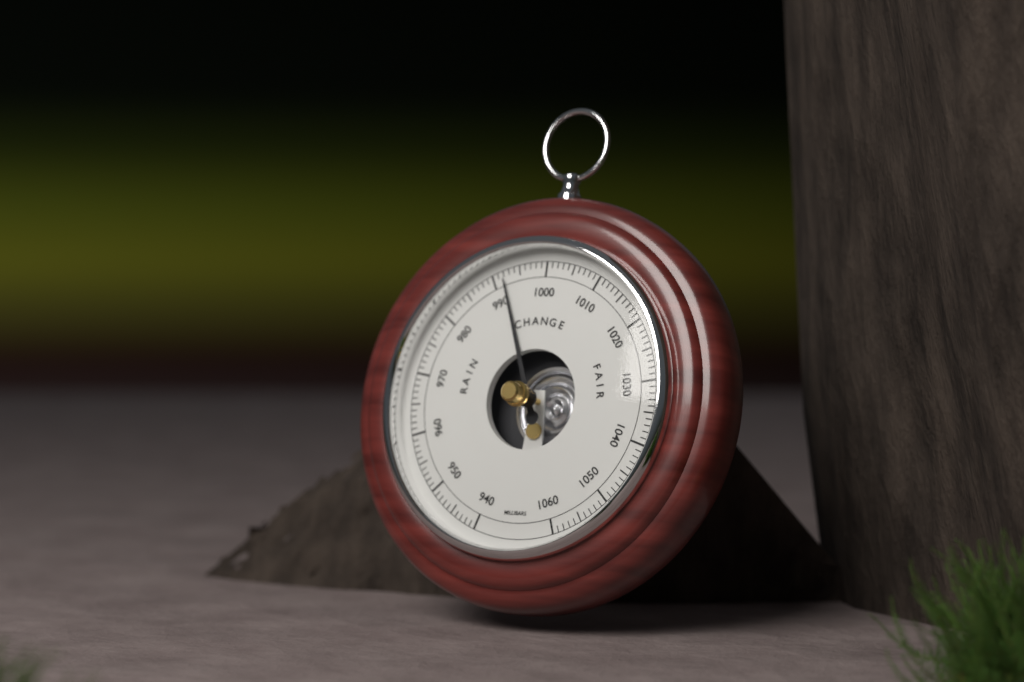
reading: 992 mbar
